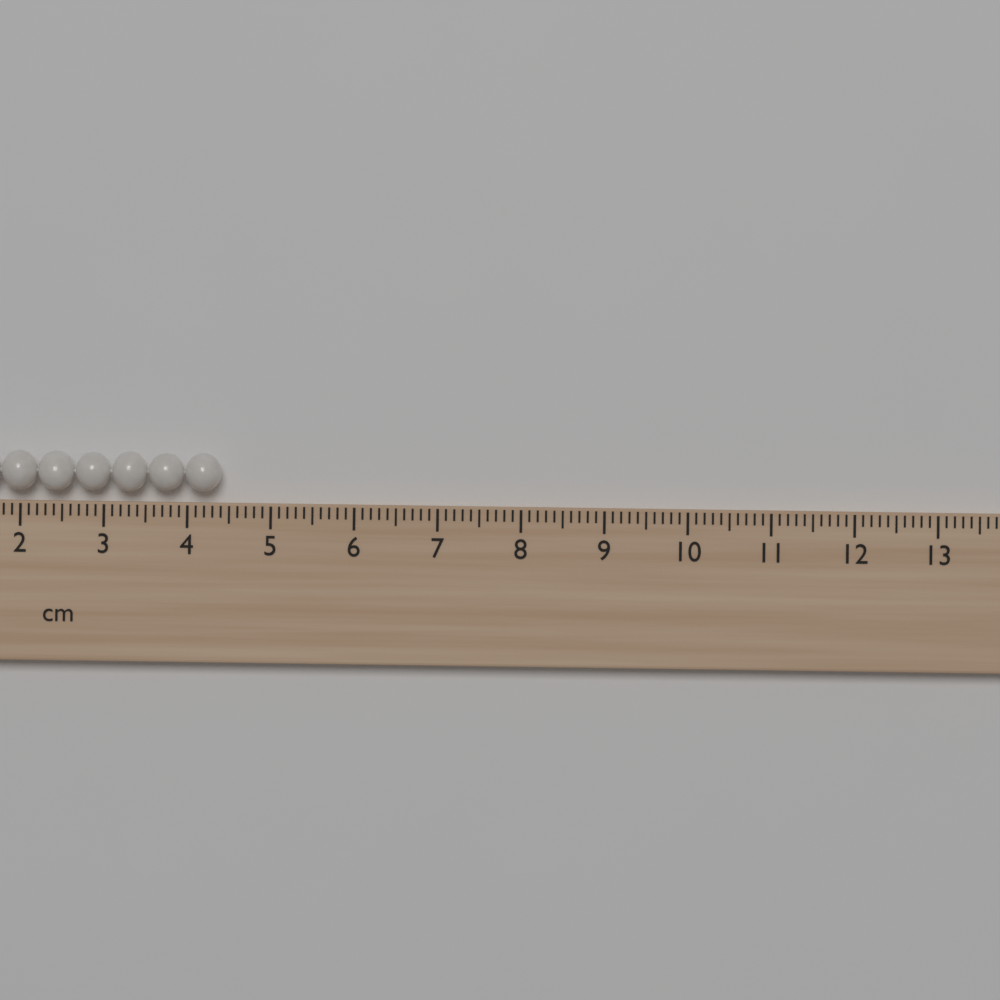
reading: 4.4 cm
